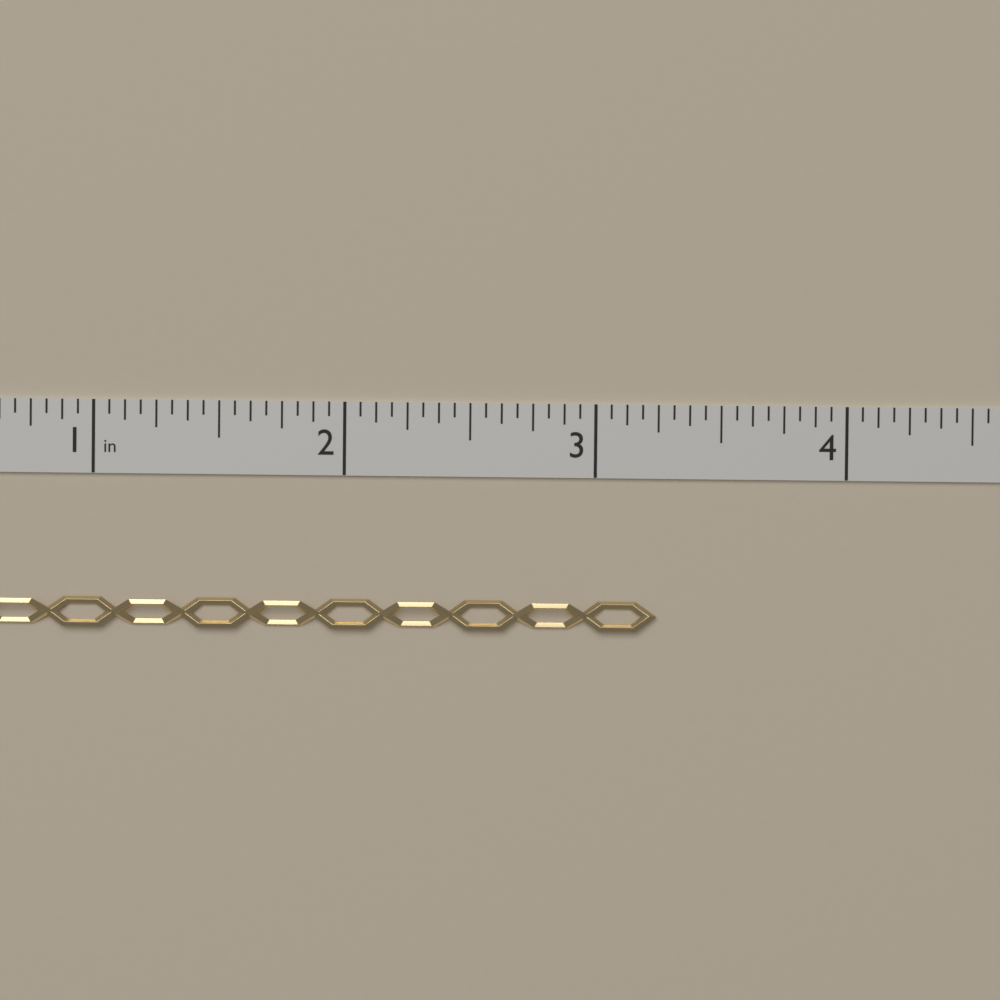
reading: 3.2500 in
